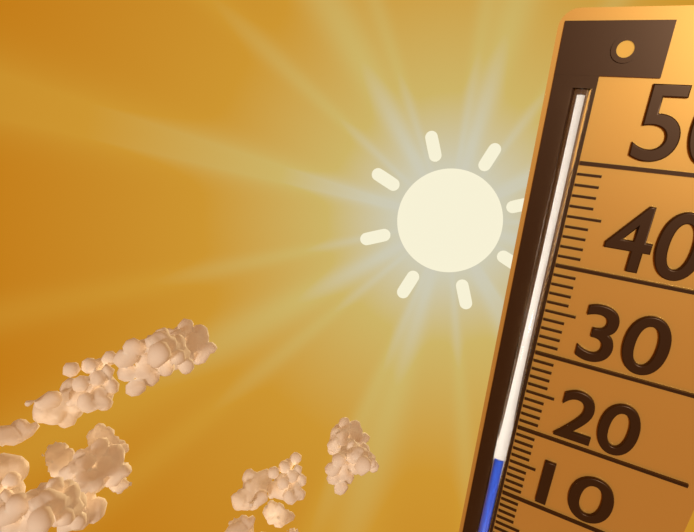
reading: 16 (no unit)
